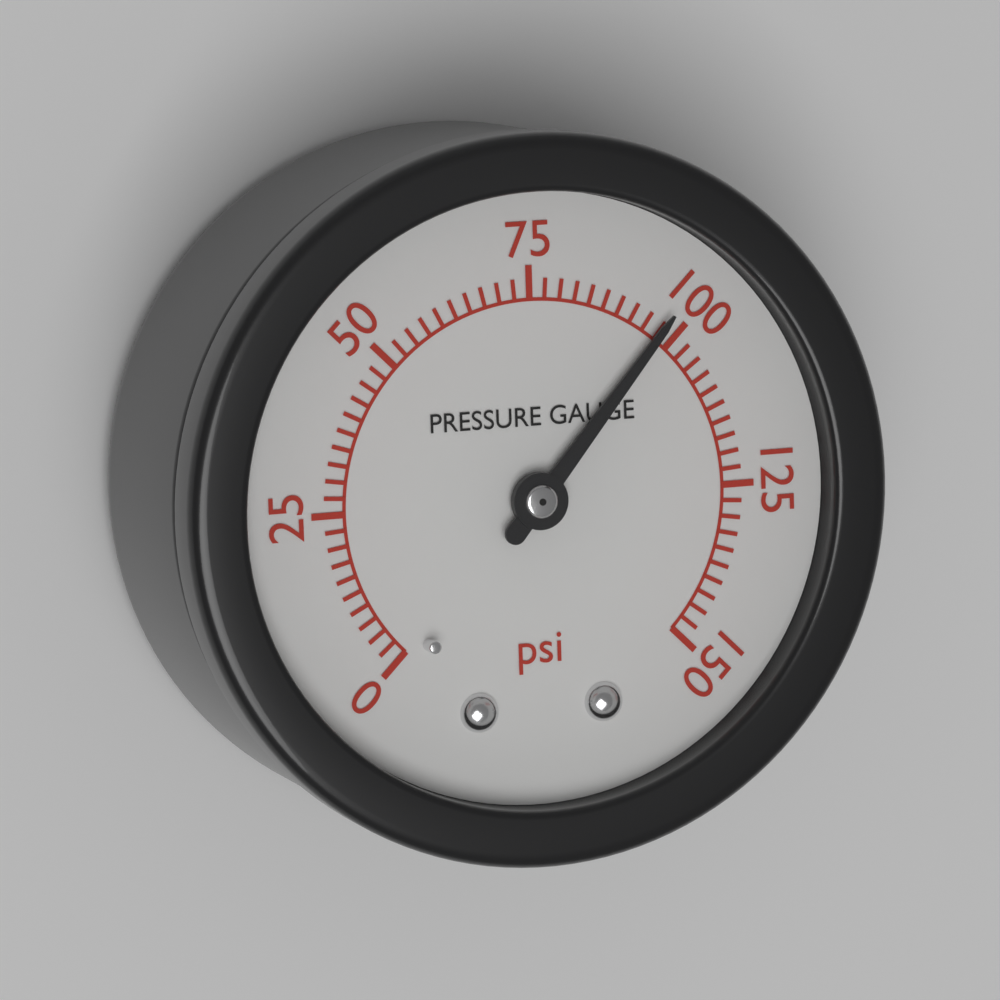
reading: 97.5 psi
